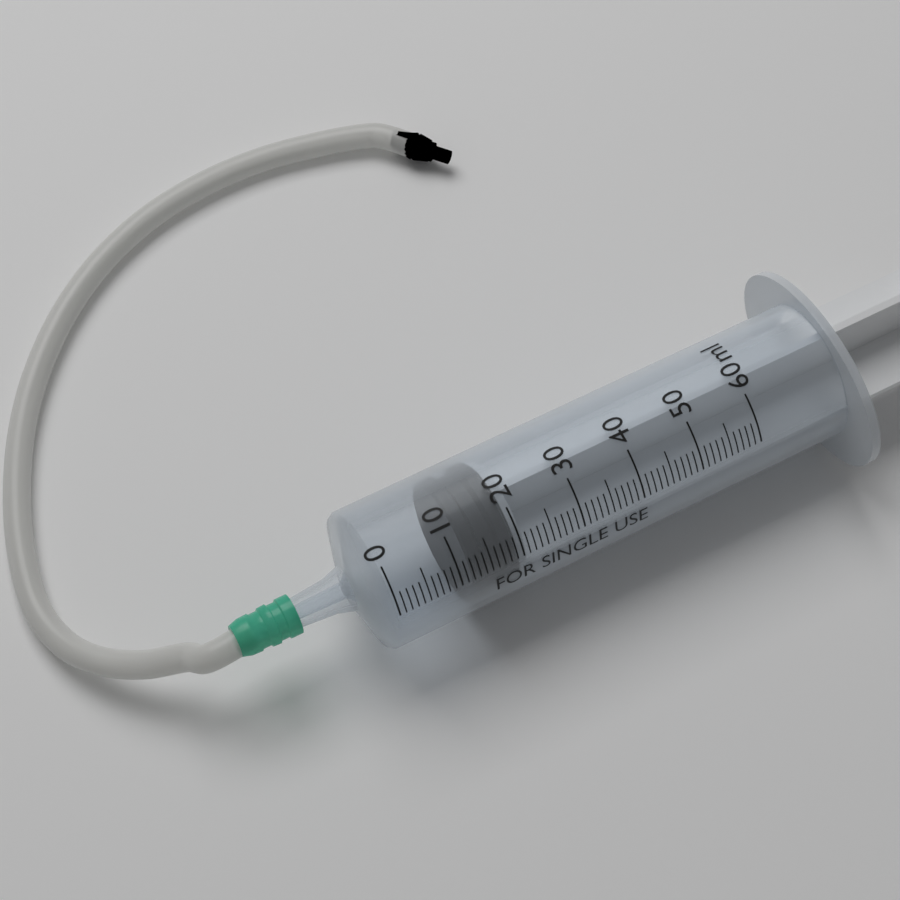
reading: 12 ml
